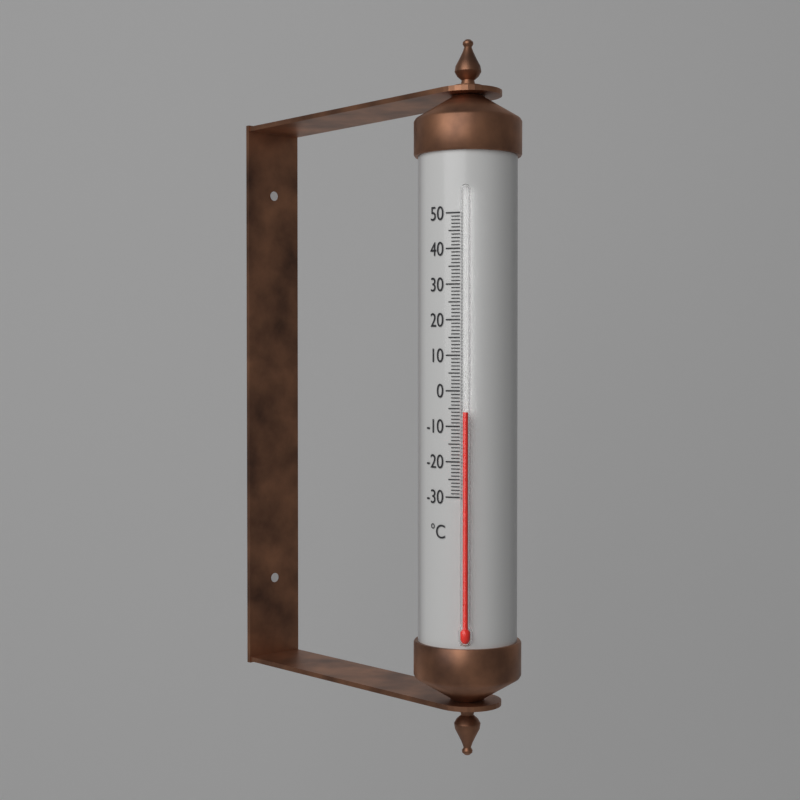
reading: -6 °C
